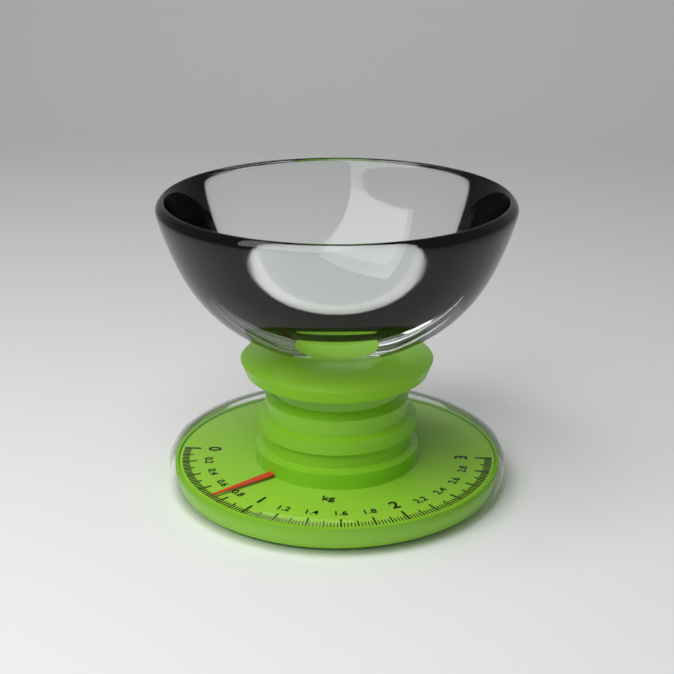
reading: 0.74 kg
